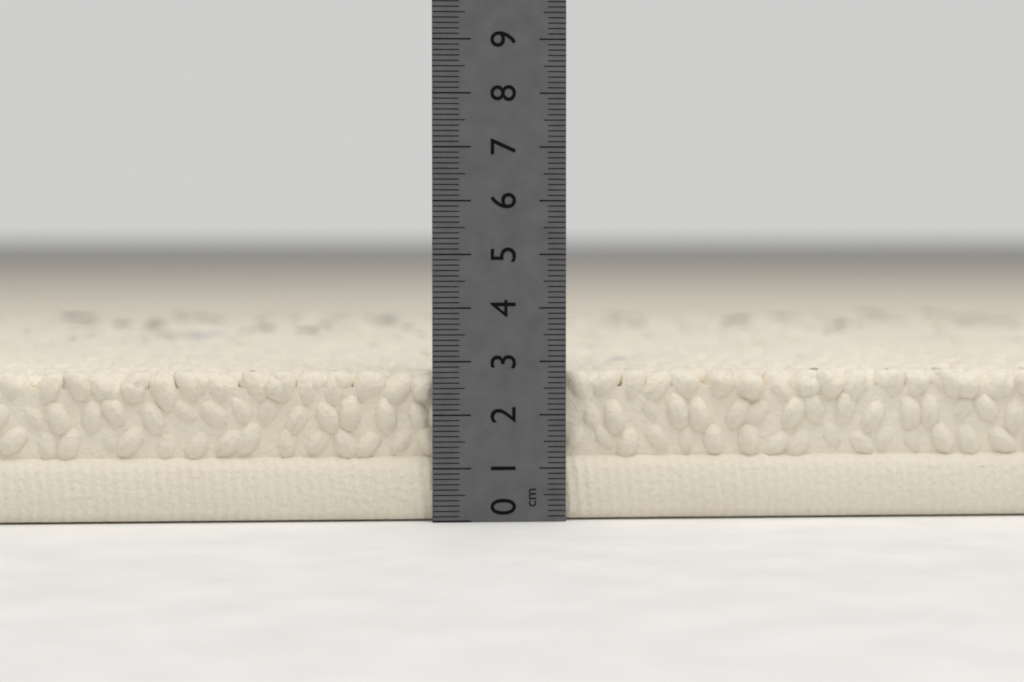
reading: 2.8 cm
